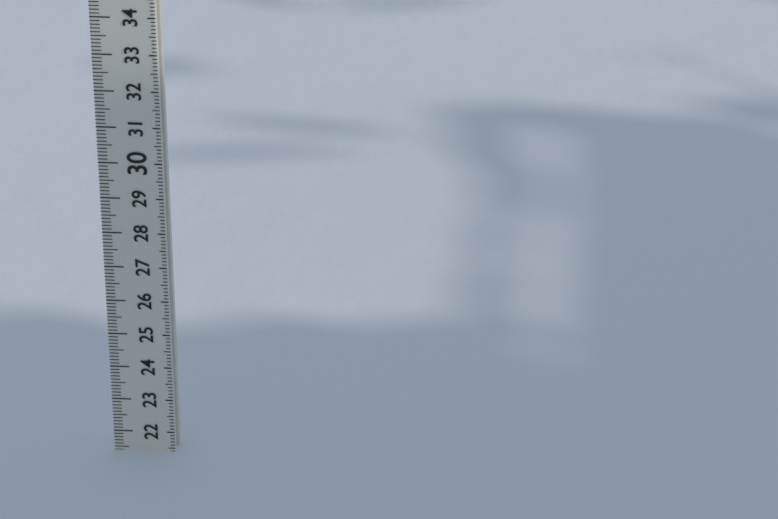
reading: 21.4 (no unit)
